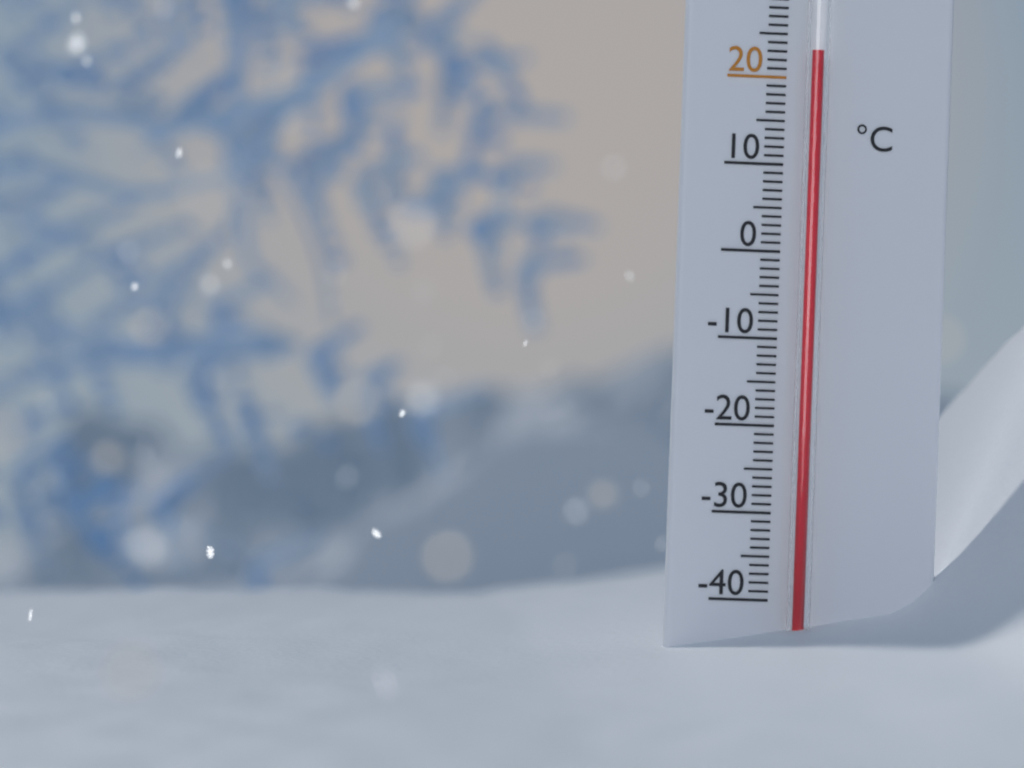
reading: 23 °C
